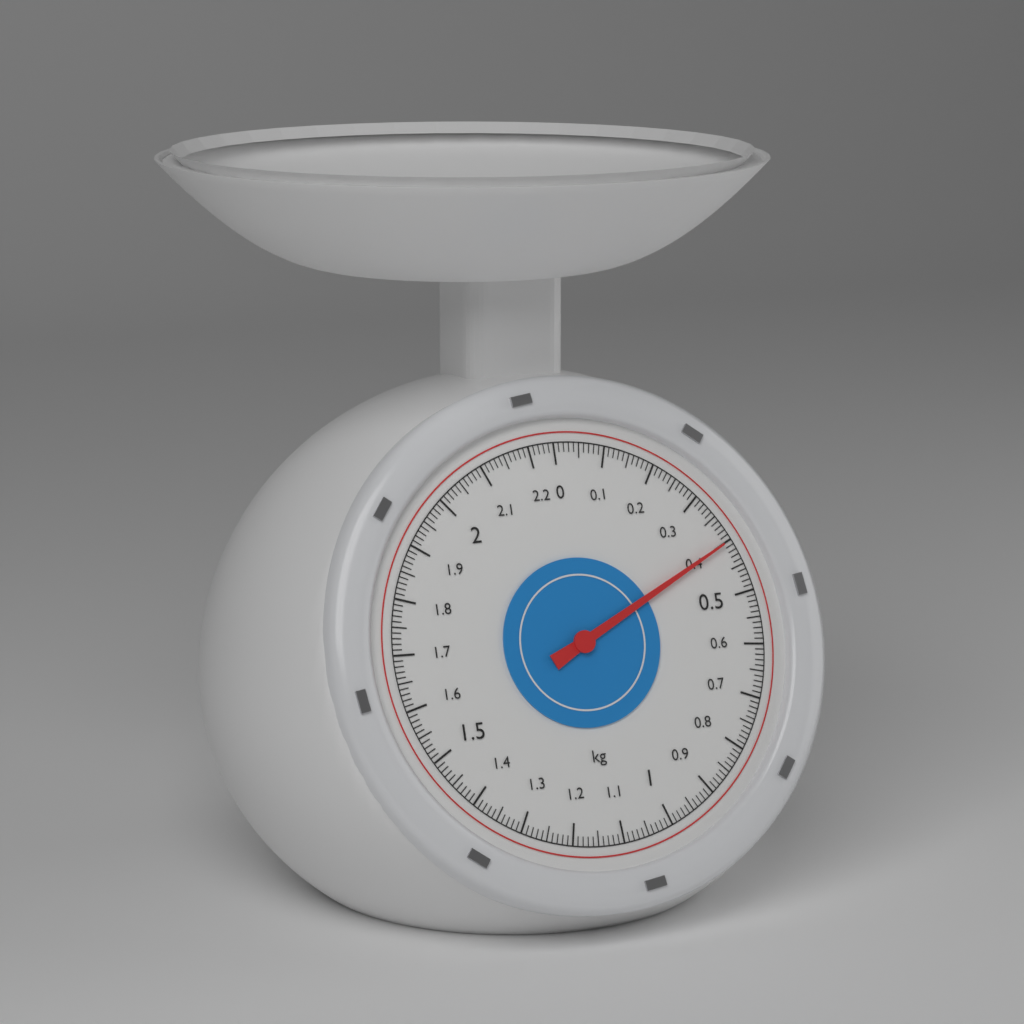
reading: 0.40 kg
